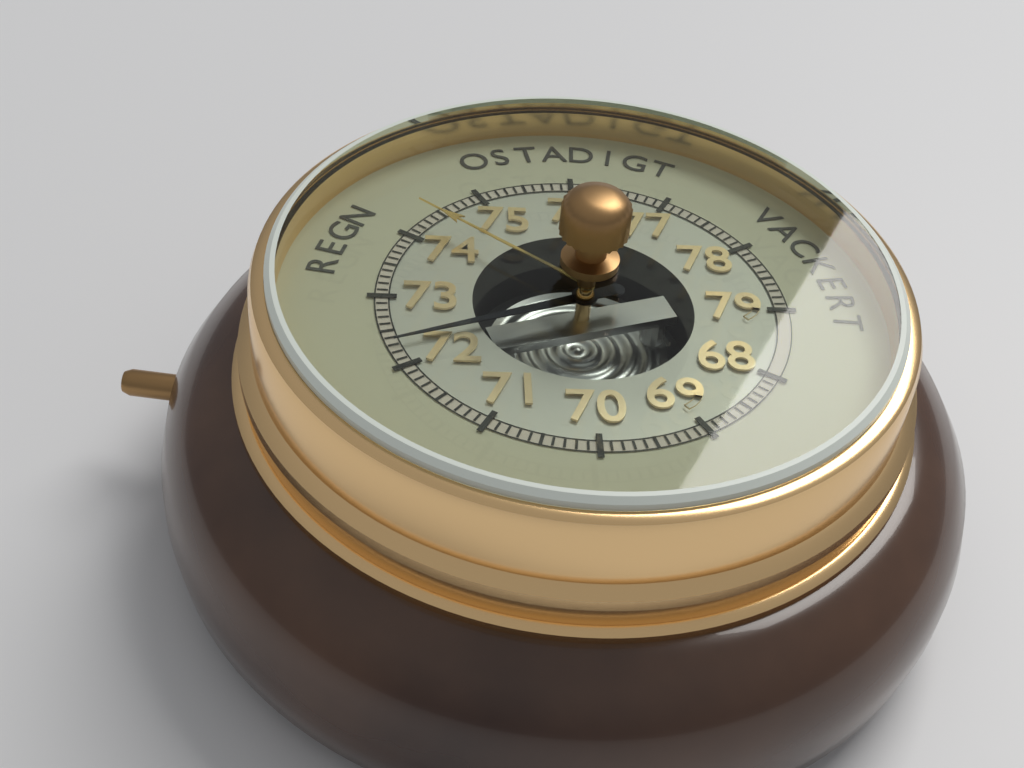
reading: 72.3 (no unit)
